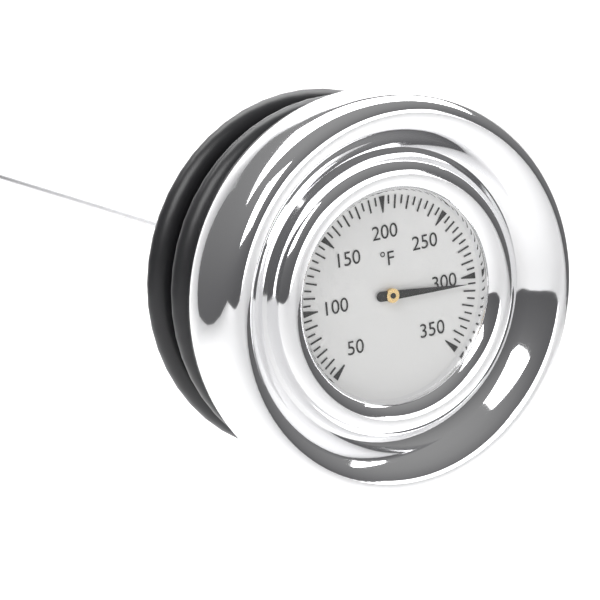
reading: 305 °F
